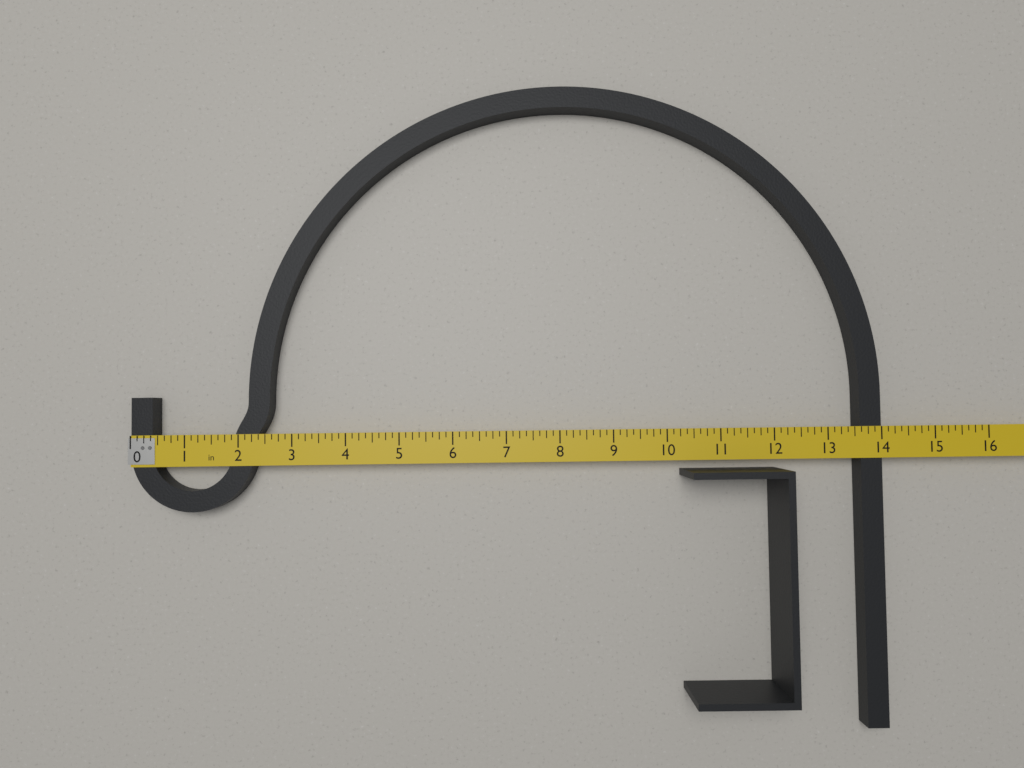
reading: 14.000 in
